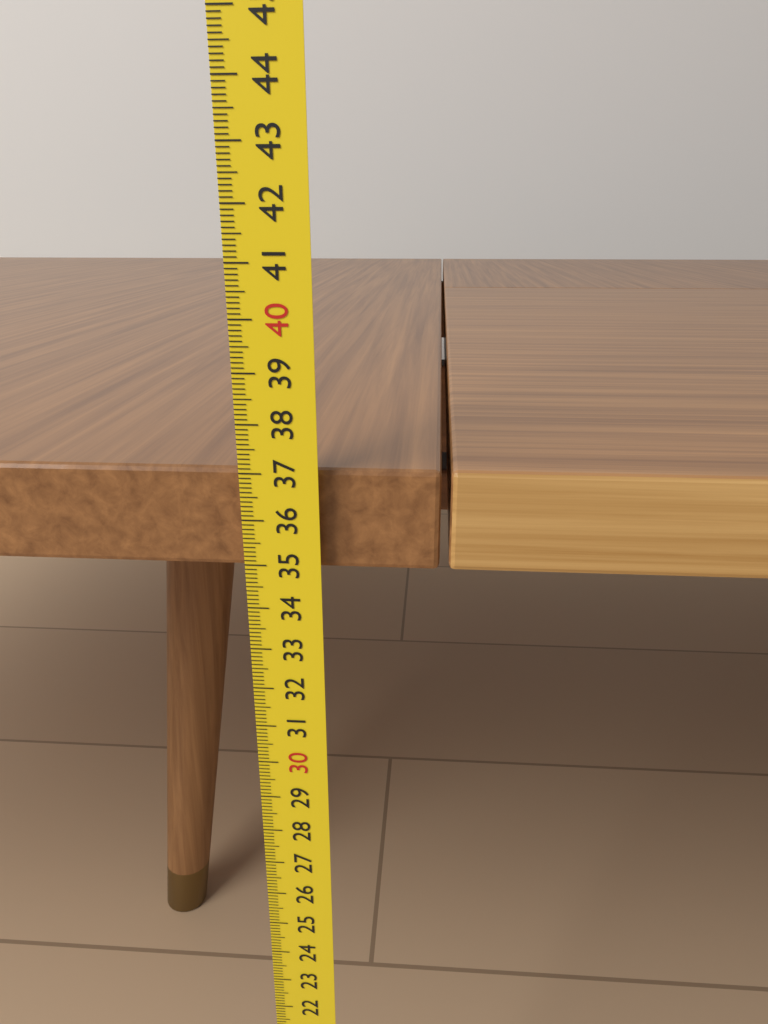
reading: 37.0 cm
